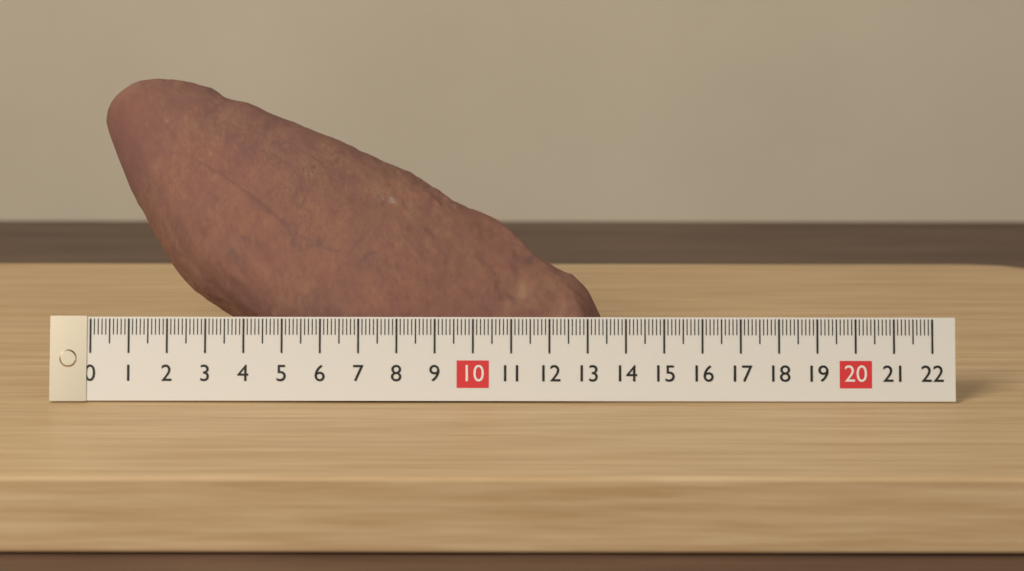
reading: 13.4 (no unit)
